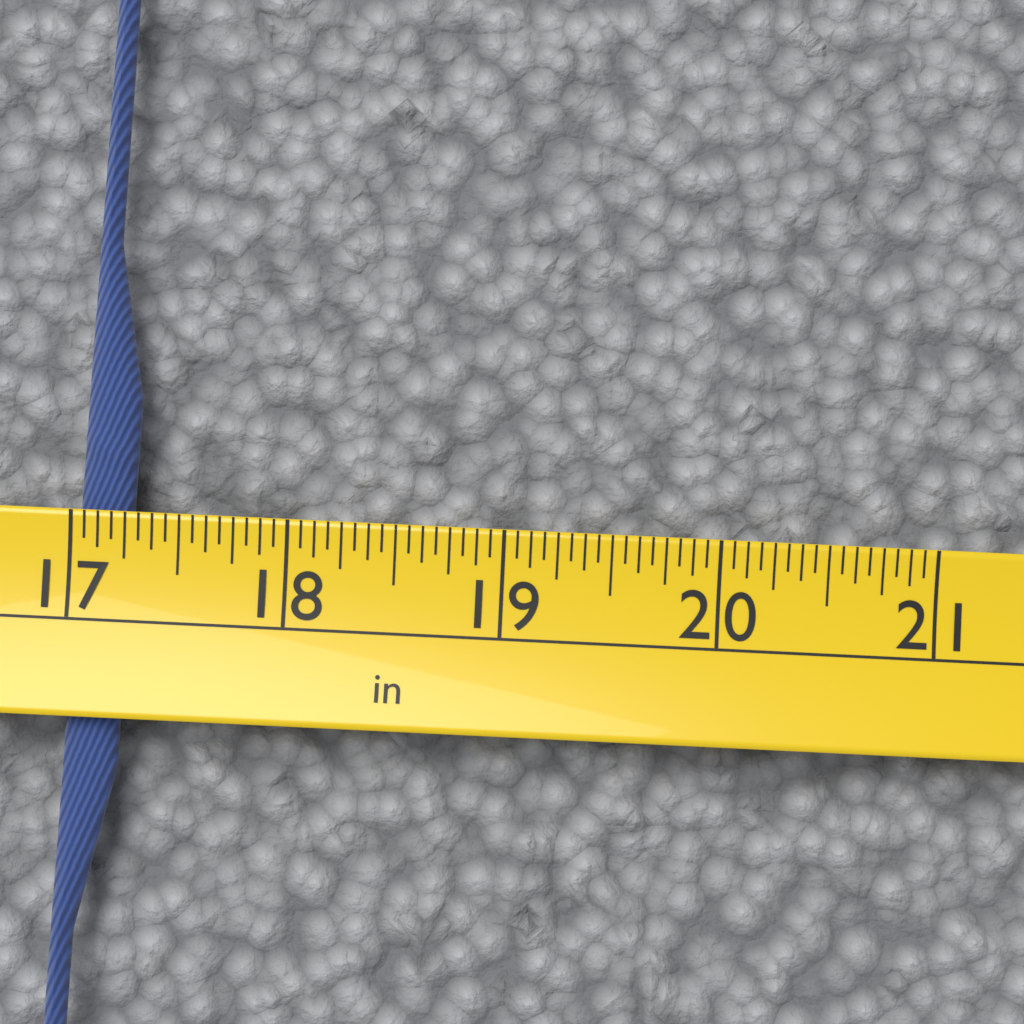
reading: 17.2500 in
